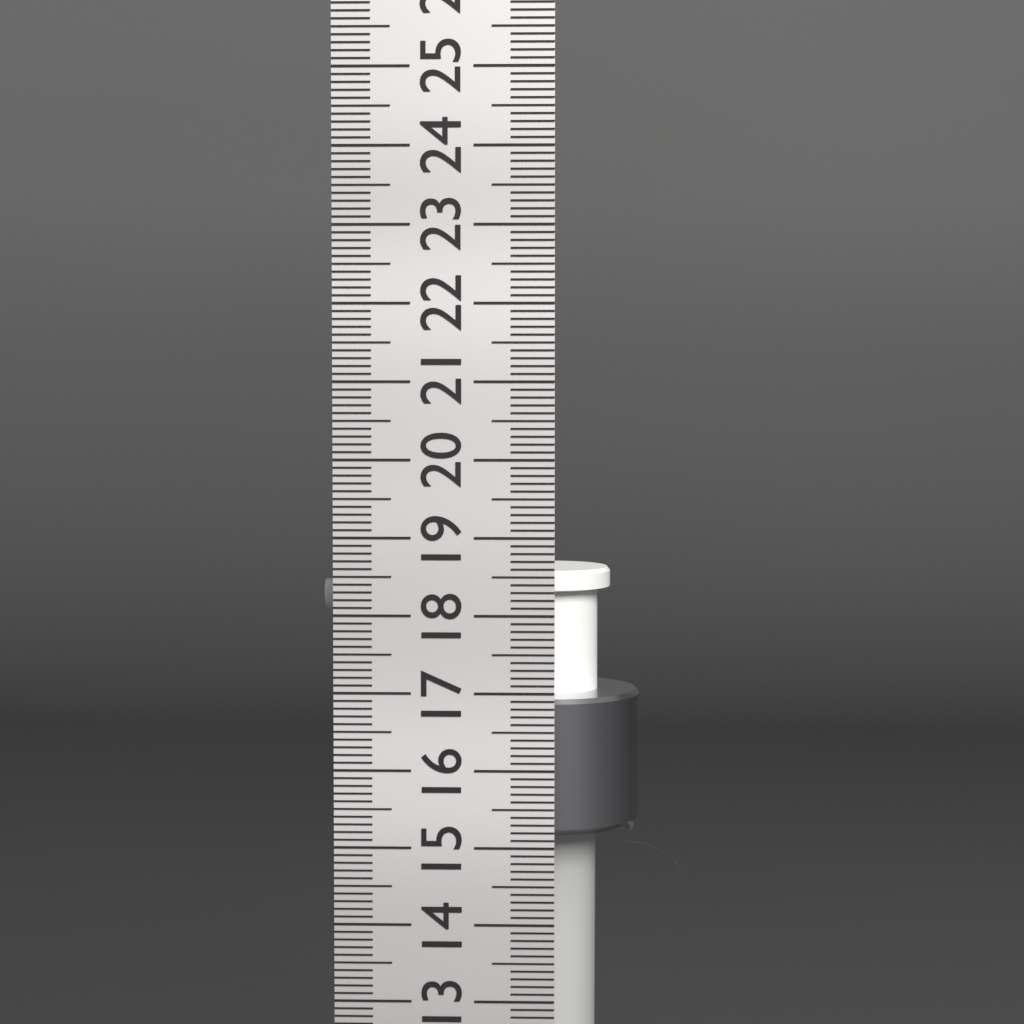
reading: 18.3 cm
